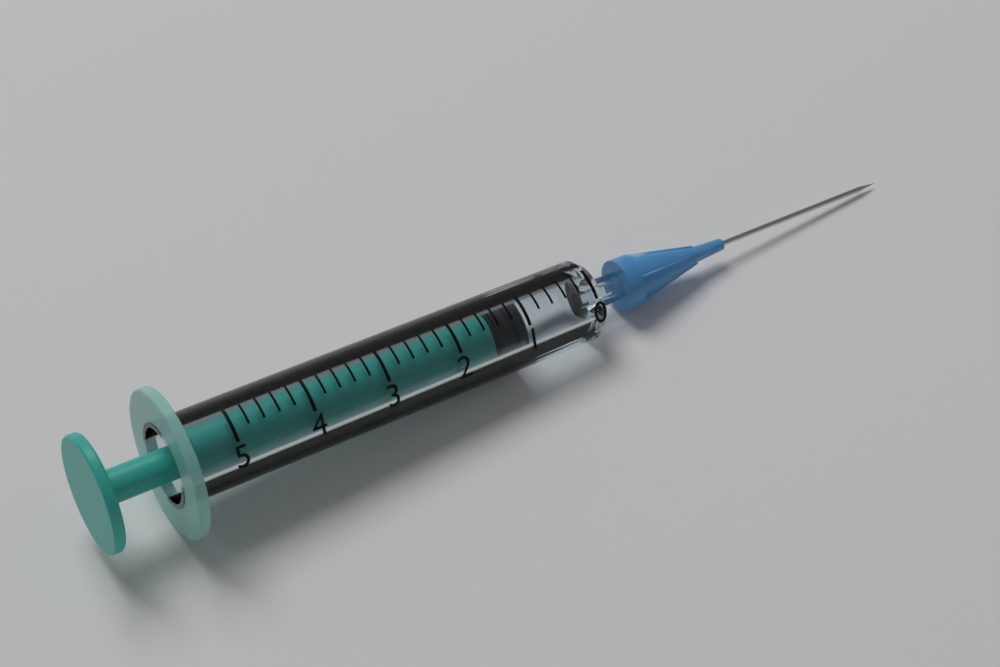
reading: 1.0 (no unit)
